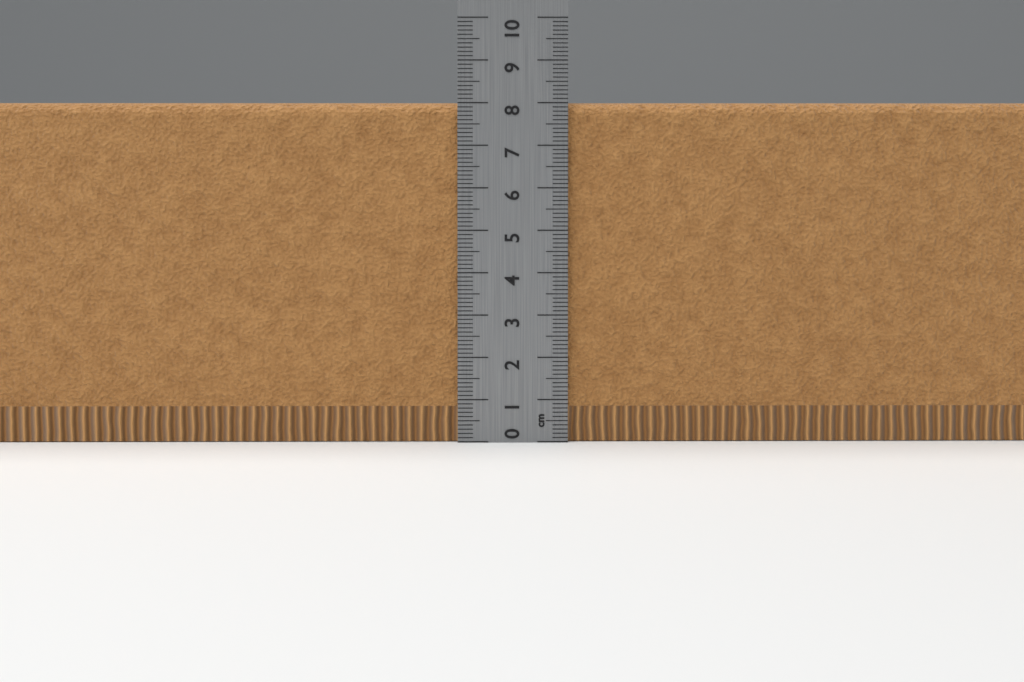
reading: 8.0 cm
